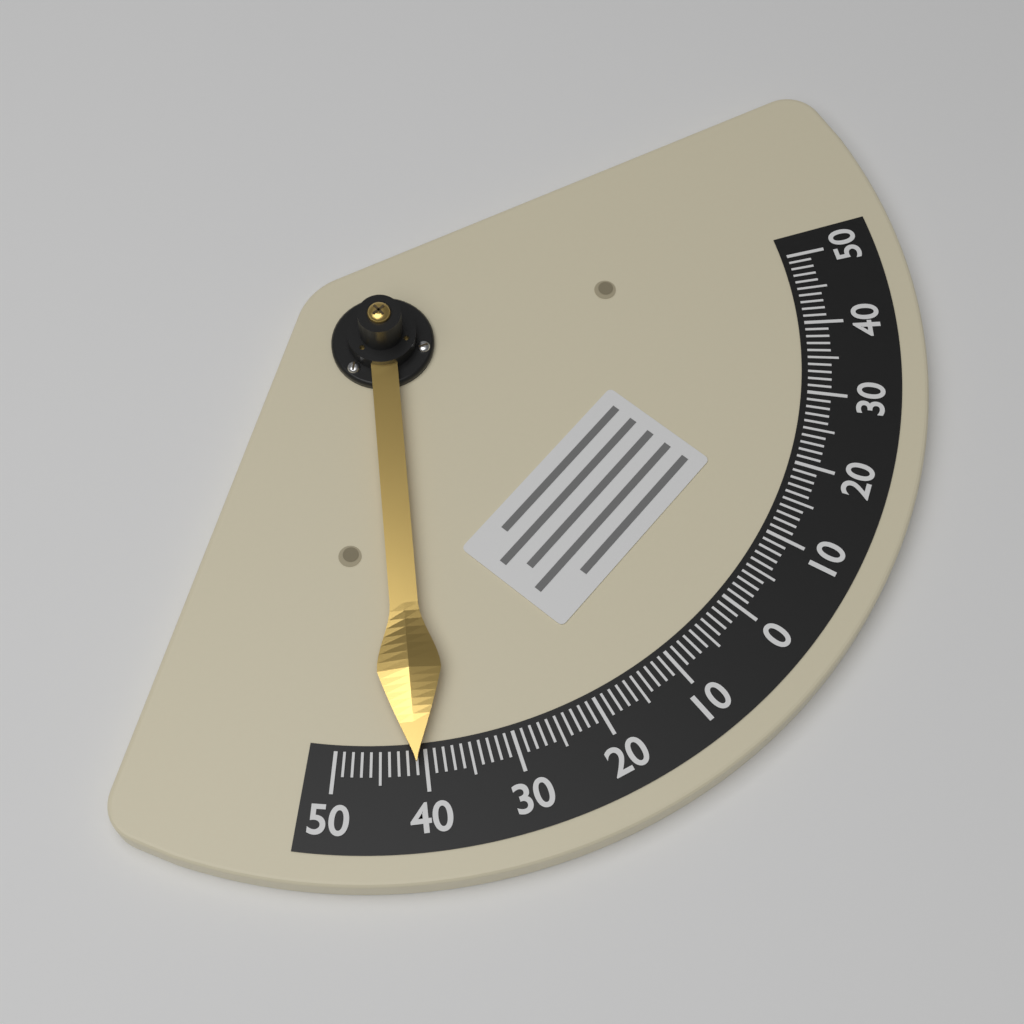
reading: -41 (no unit)
